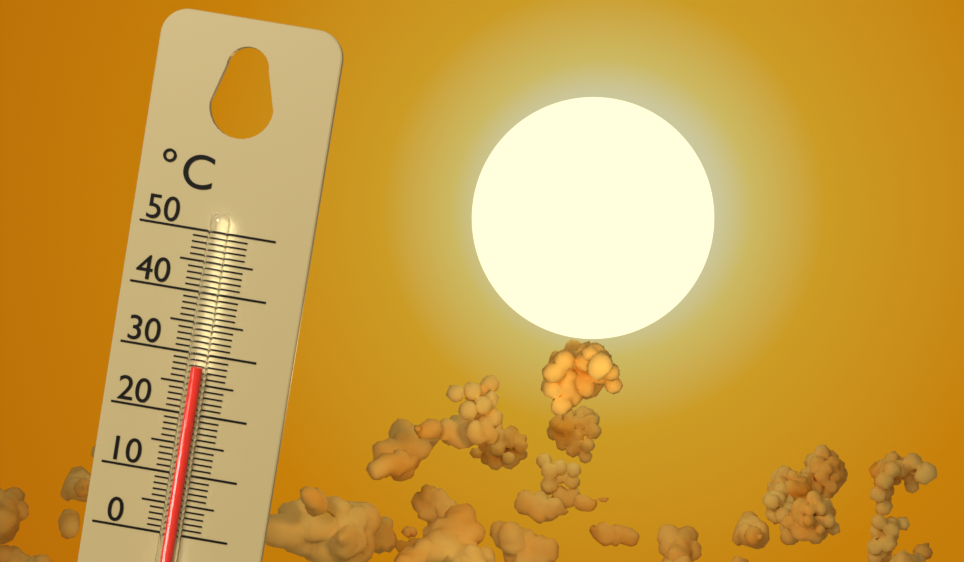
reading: 28 °C
